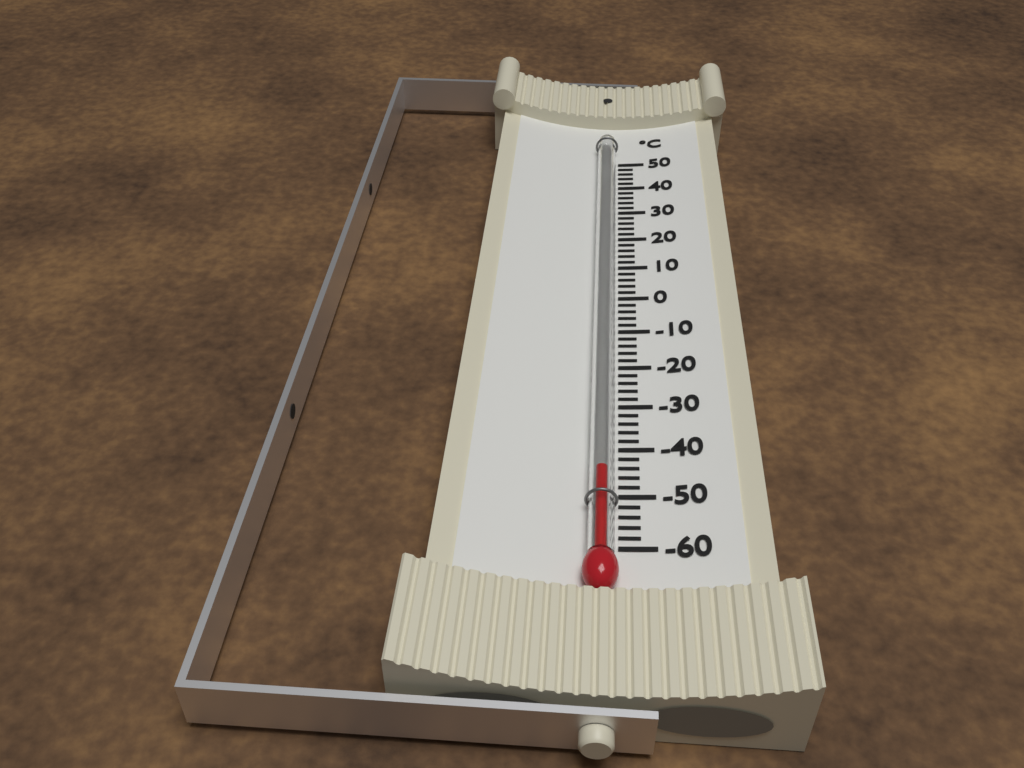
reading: -46 °C
